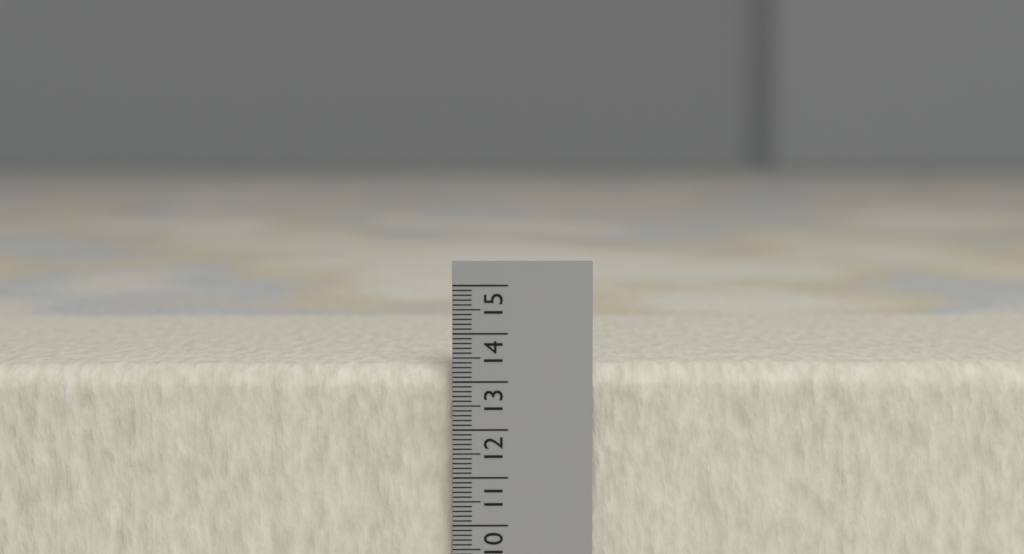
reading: 13.3 (no unit)
